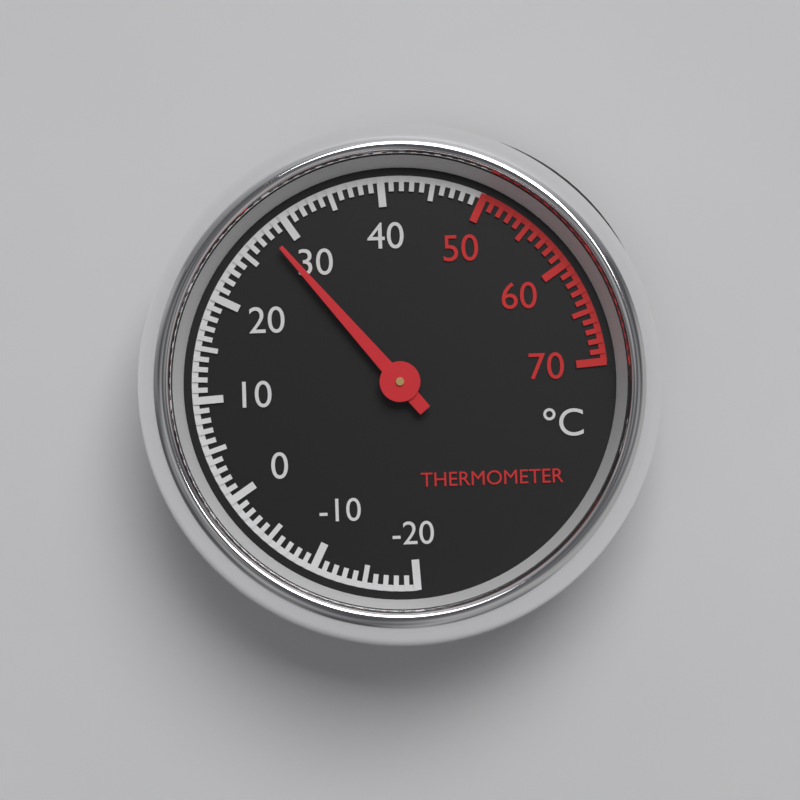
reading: 28 °C
